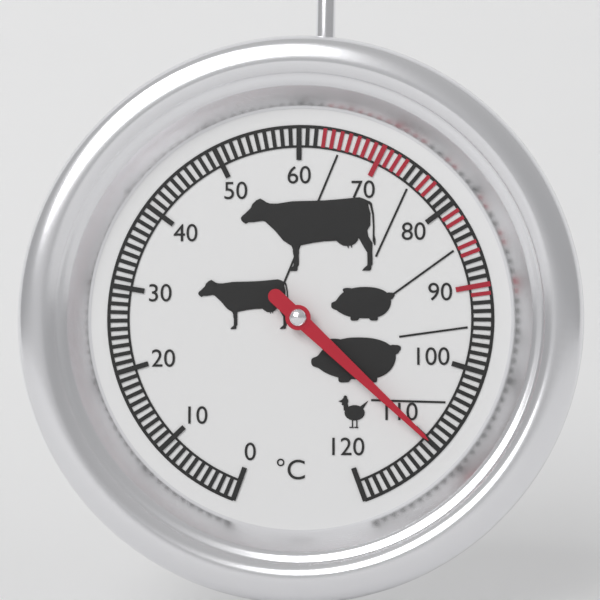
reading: 110 °C
